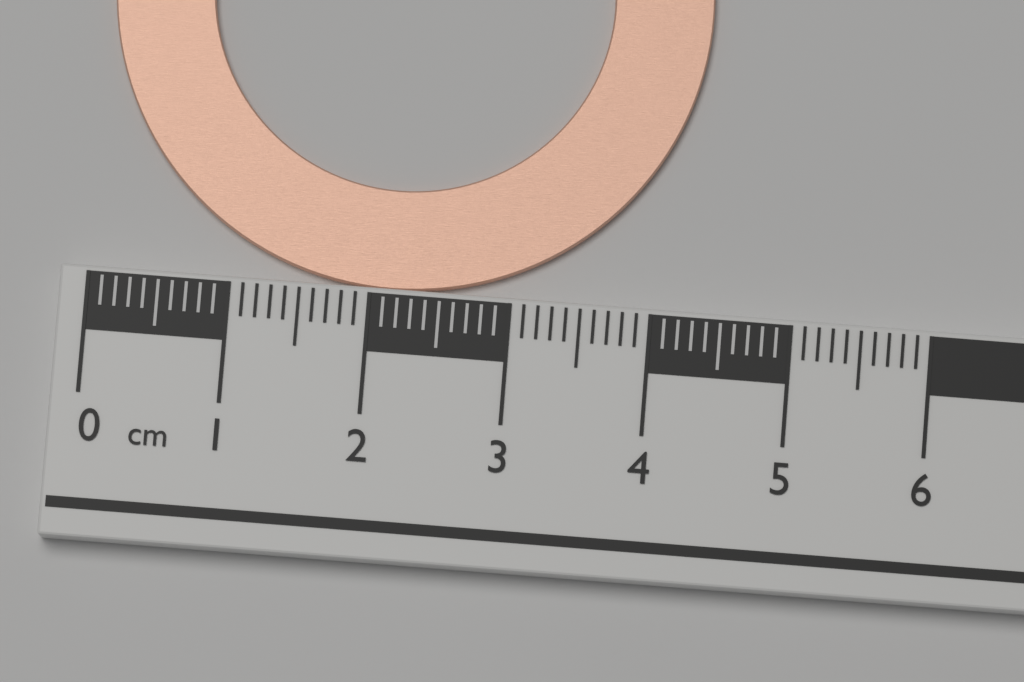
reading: 4.3 cm
